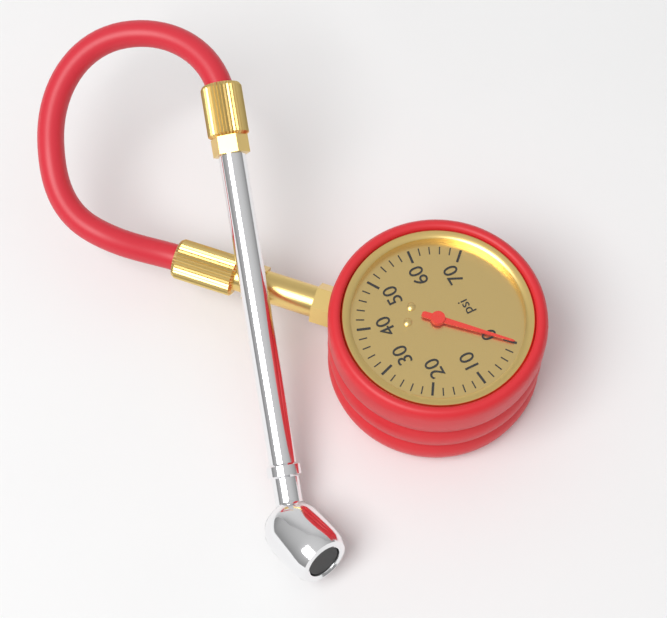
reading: 0 psi
